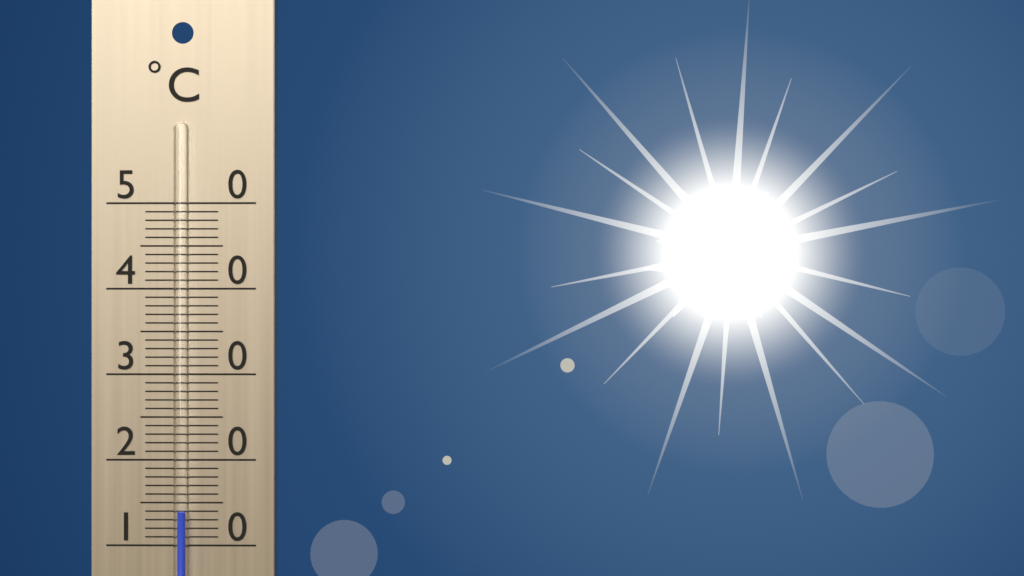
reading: 14 °C
